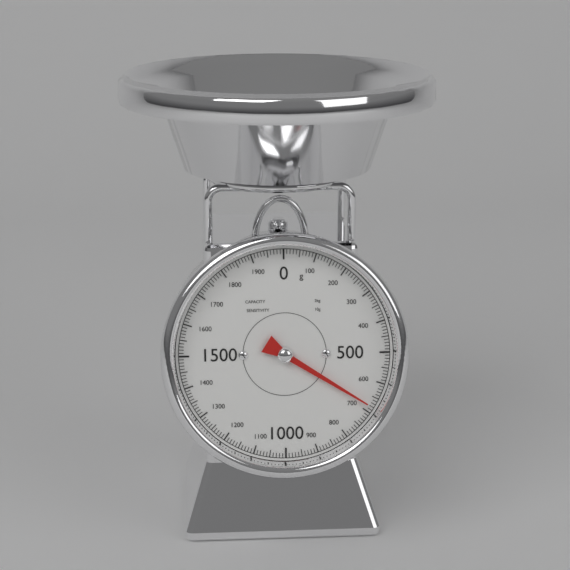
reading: 680 g
